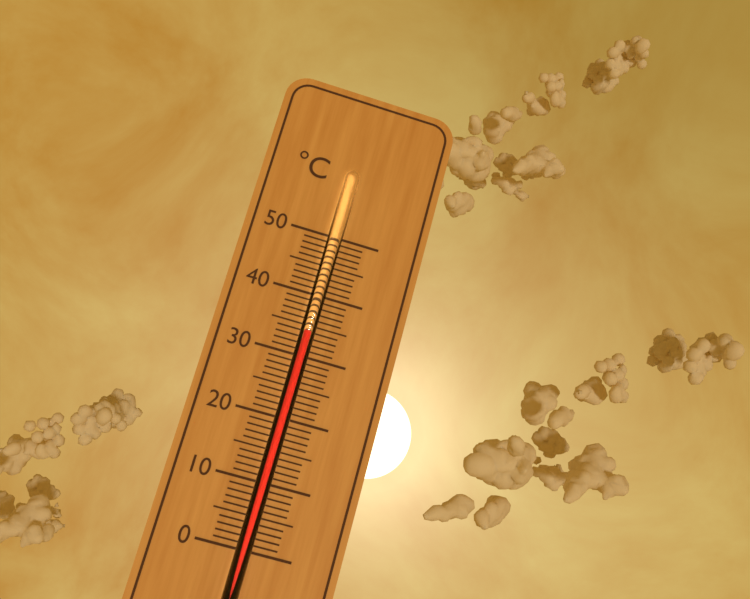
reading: 34 °C
